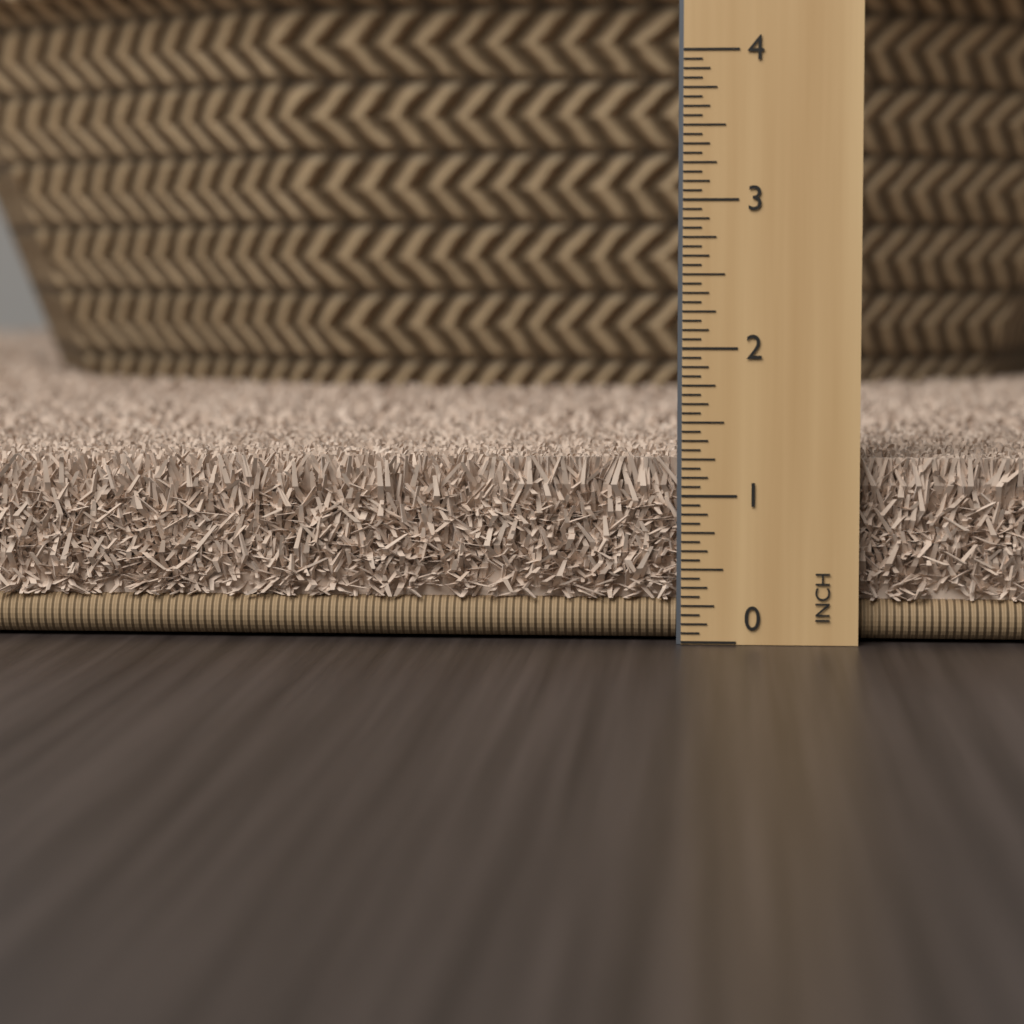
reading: 1.2500 in
